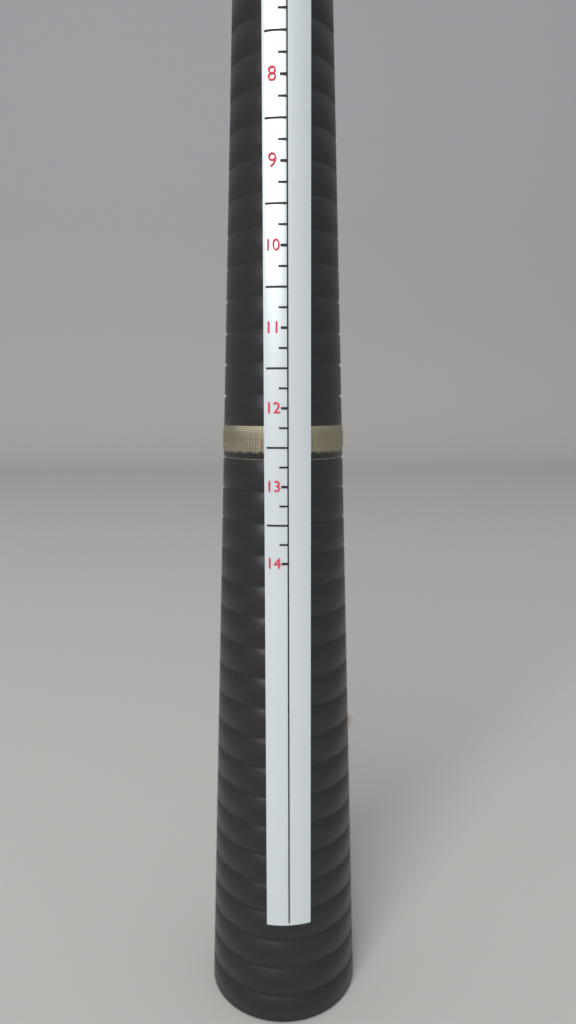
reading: 12.75 US
